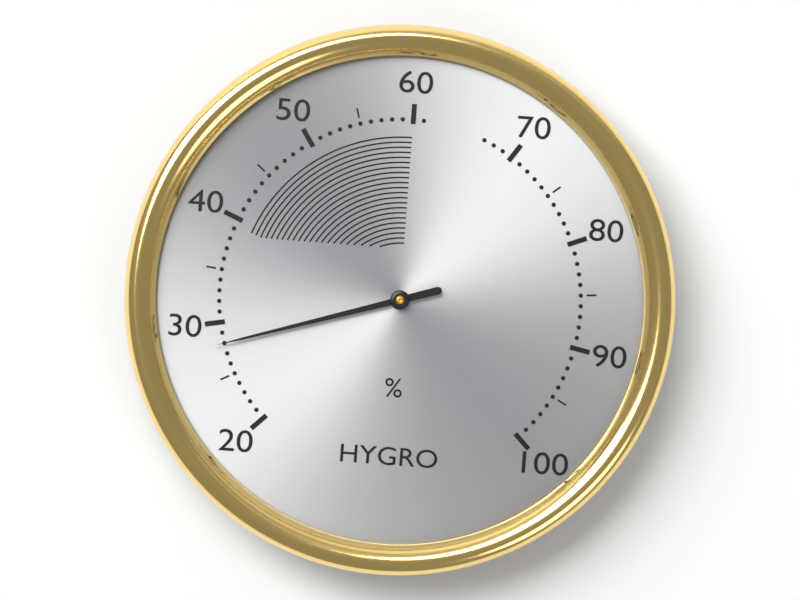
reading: 28 %
